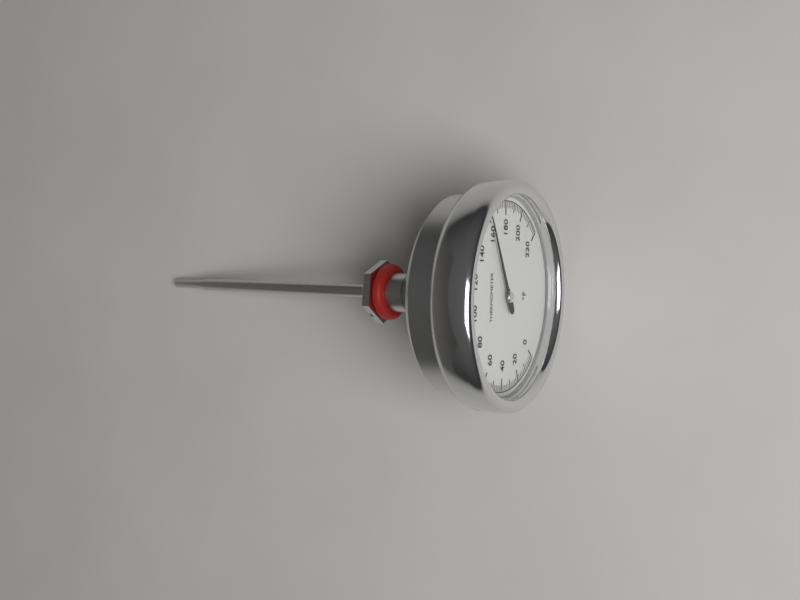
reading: 160 °F
